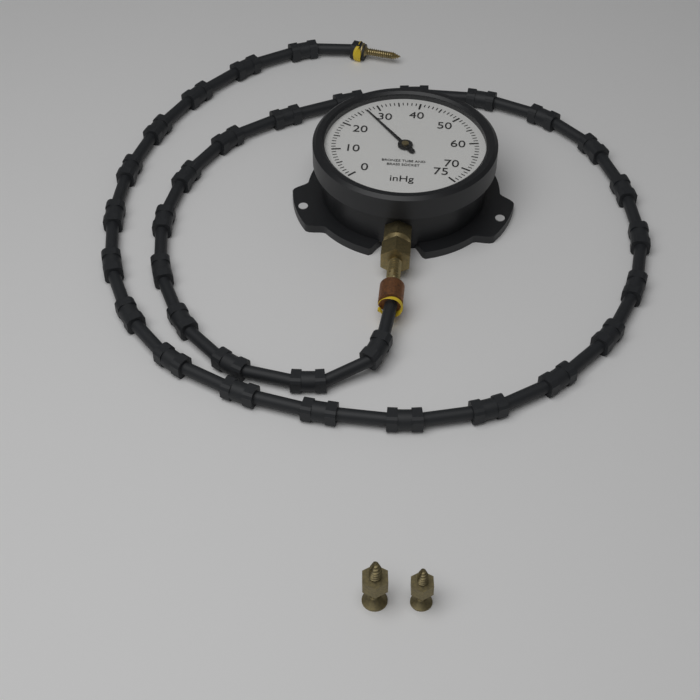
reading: 27 inHg
